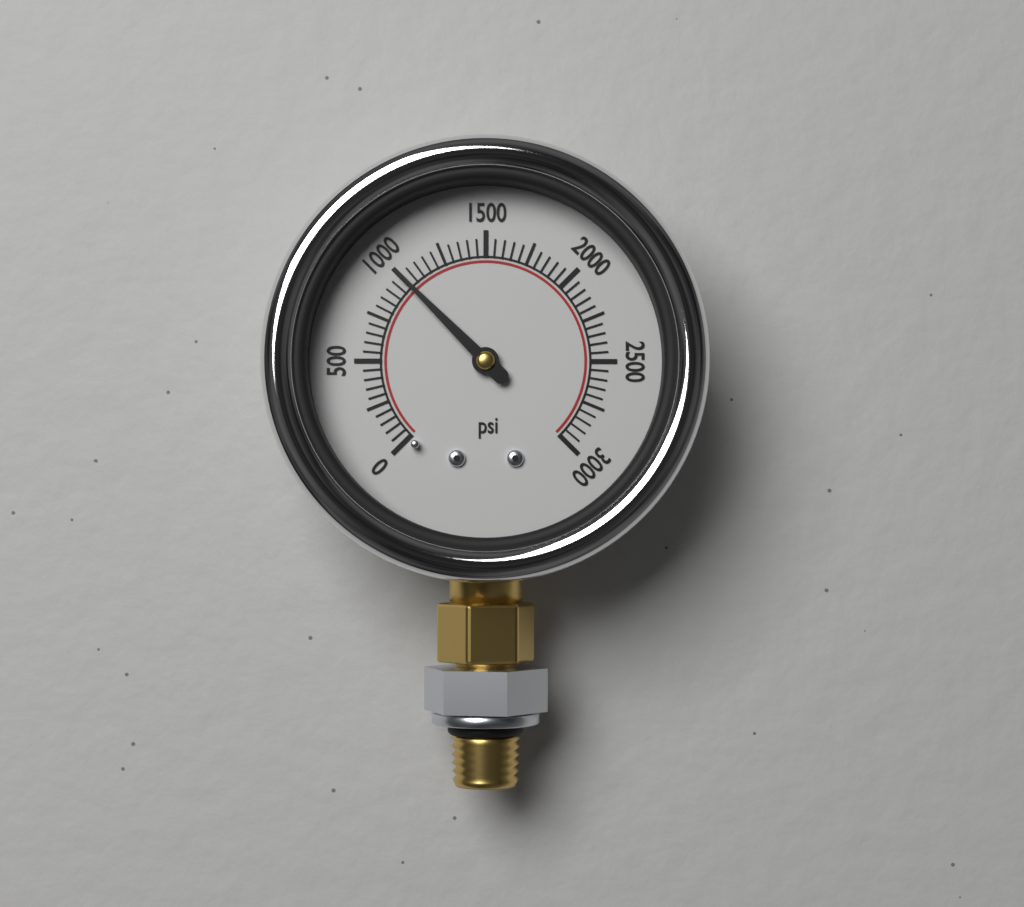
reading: 1000 psi
